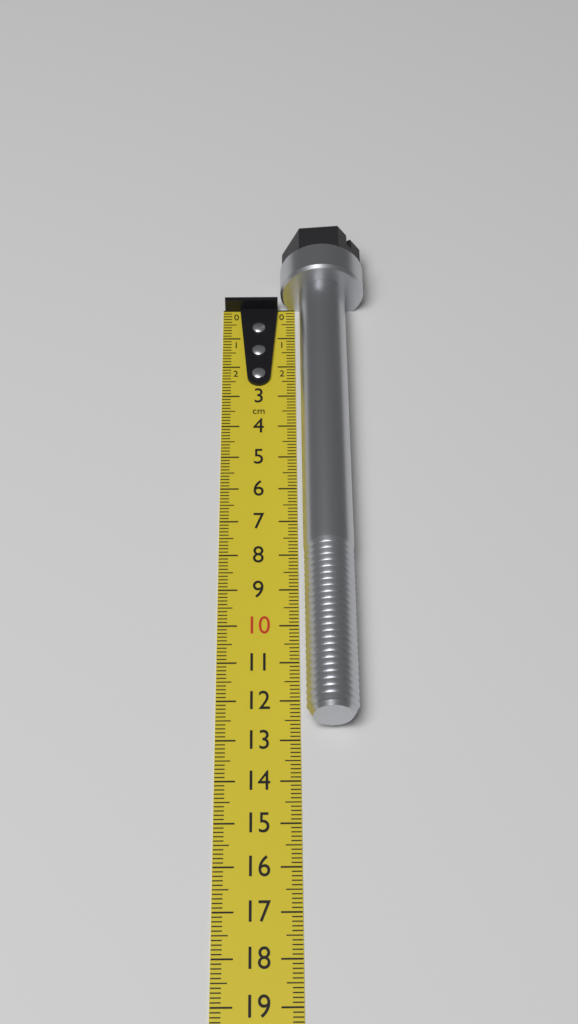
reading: 12.7 cm
